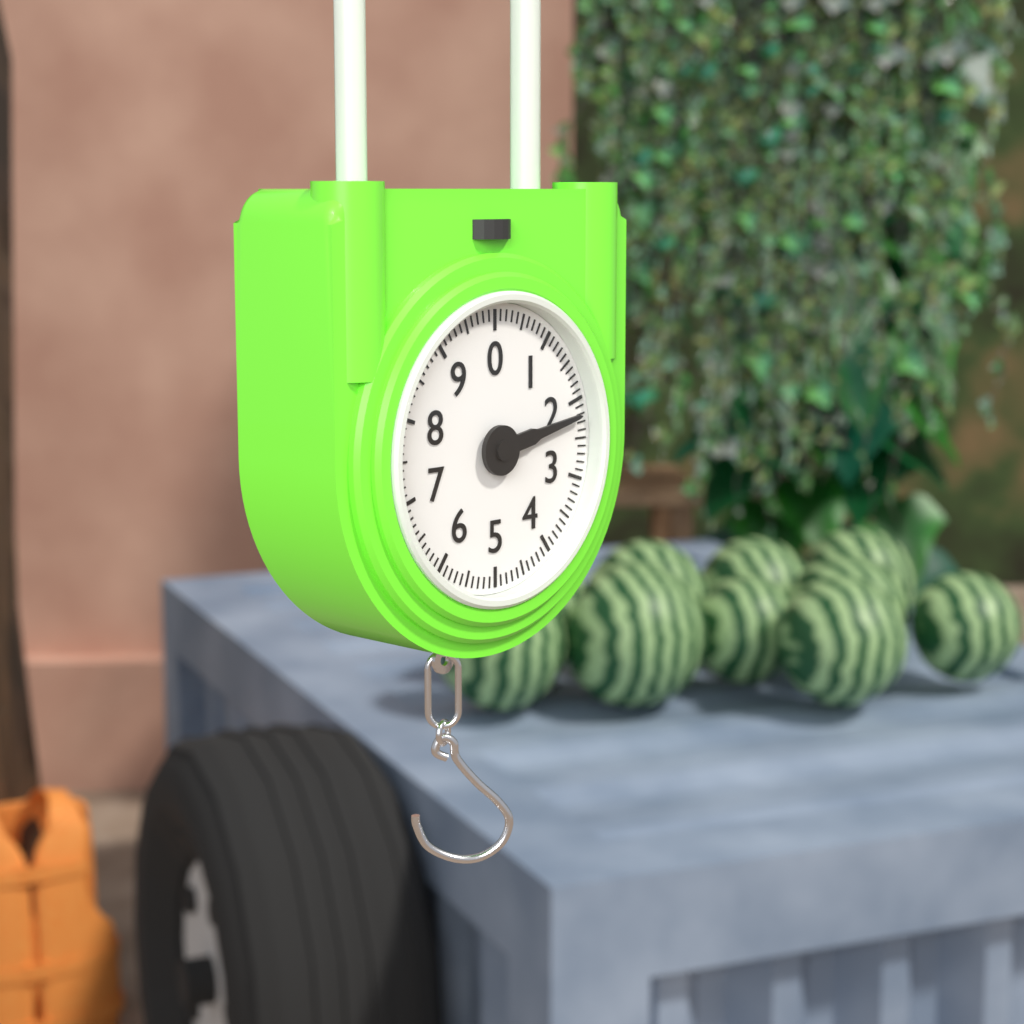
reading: 2.2 (no unit)
